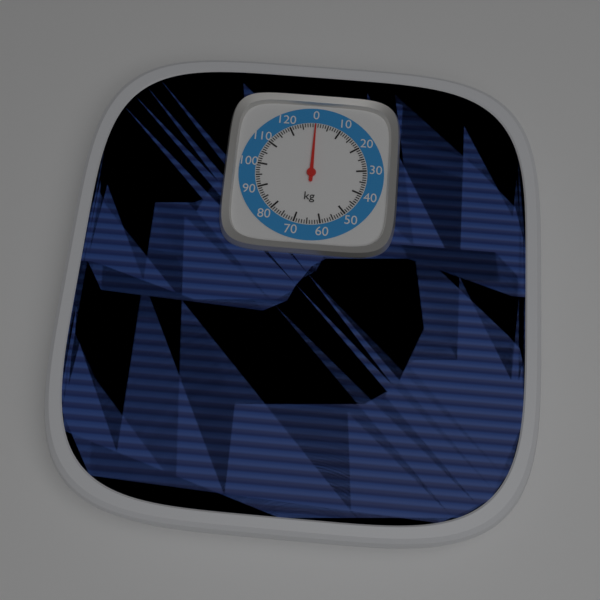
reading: 0 kg
